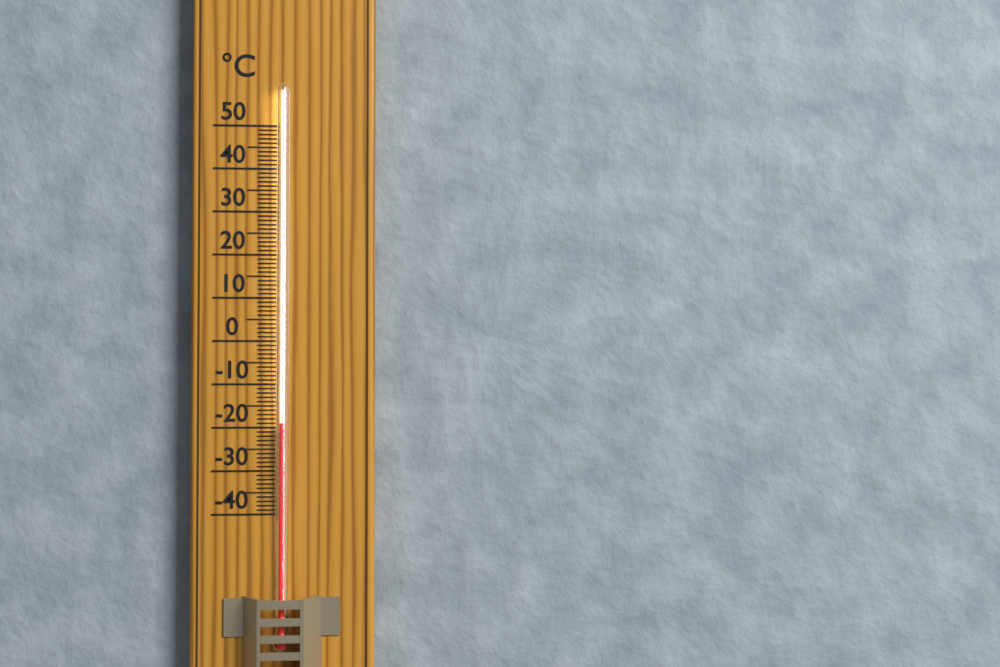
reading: -19 °C
